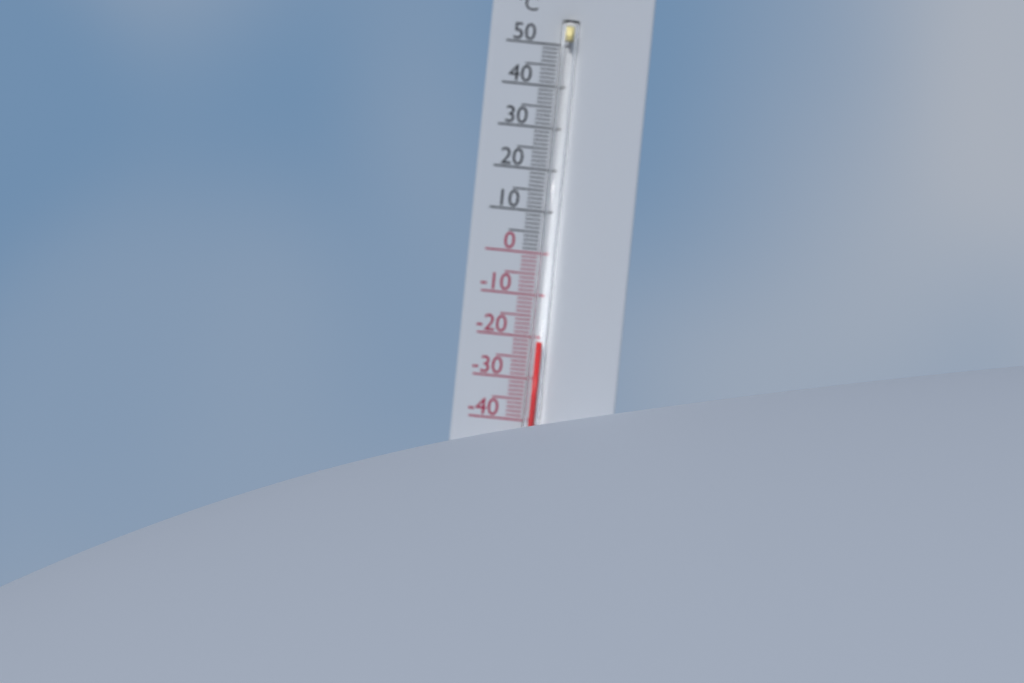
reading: -21 °C
